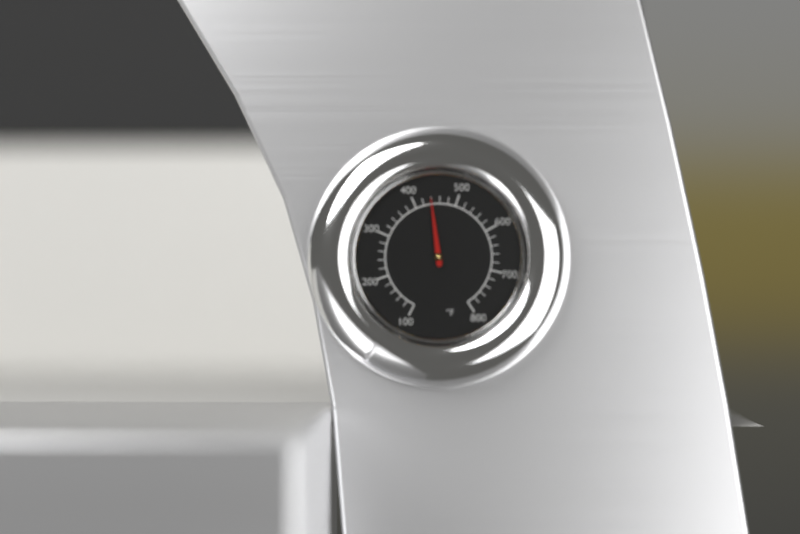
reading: 440 °F
